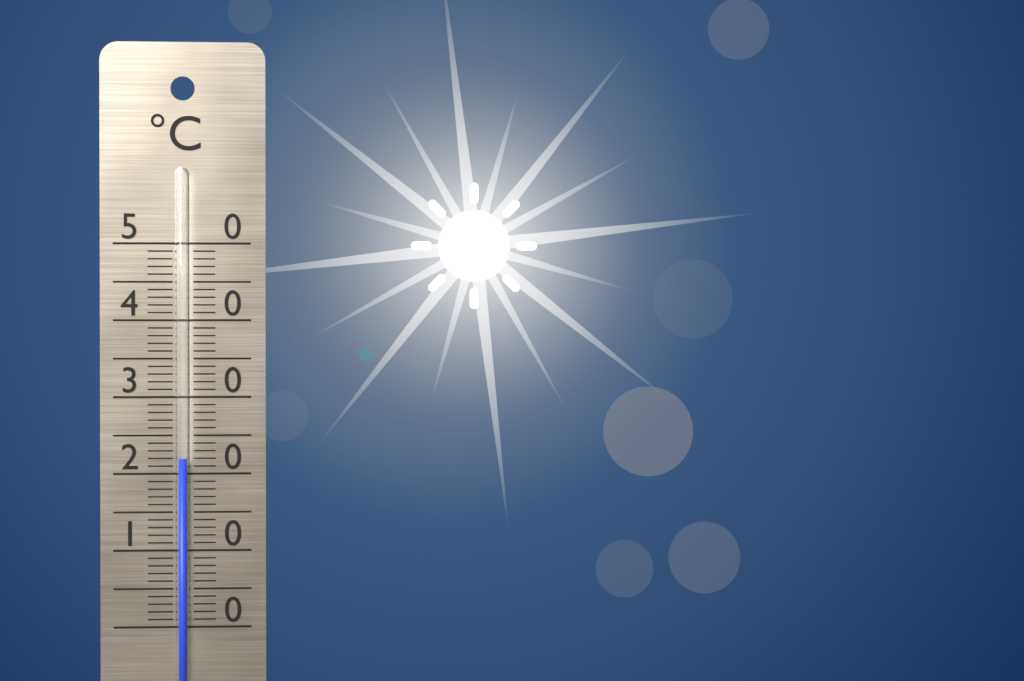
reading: 22 °C
